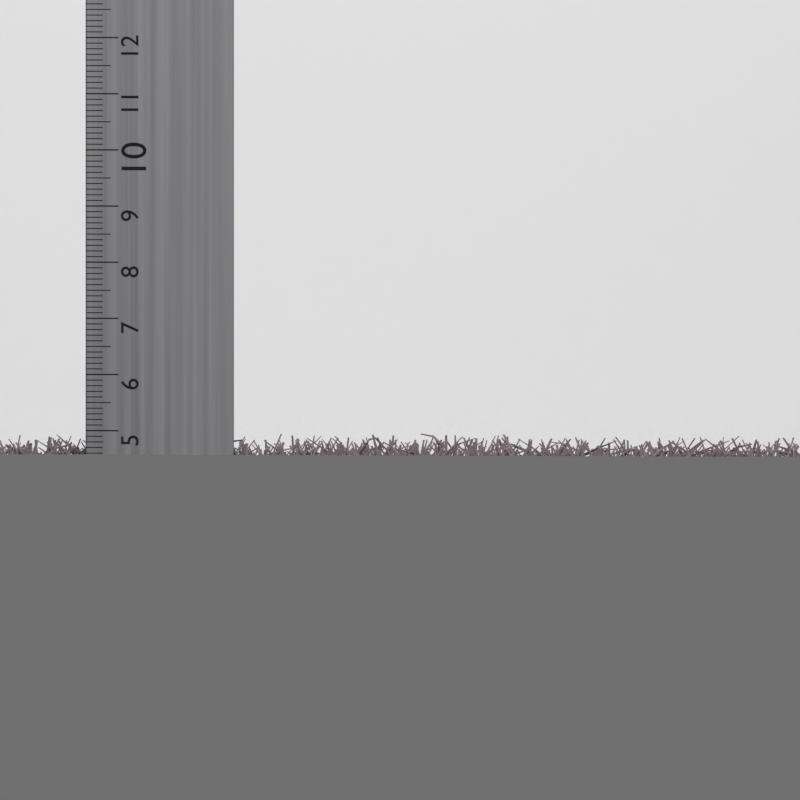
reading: 5.0 cm
